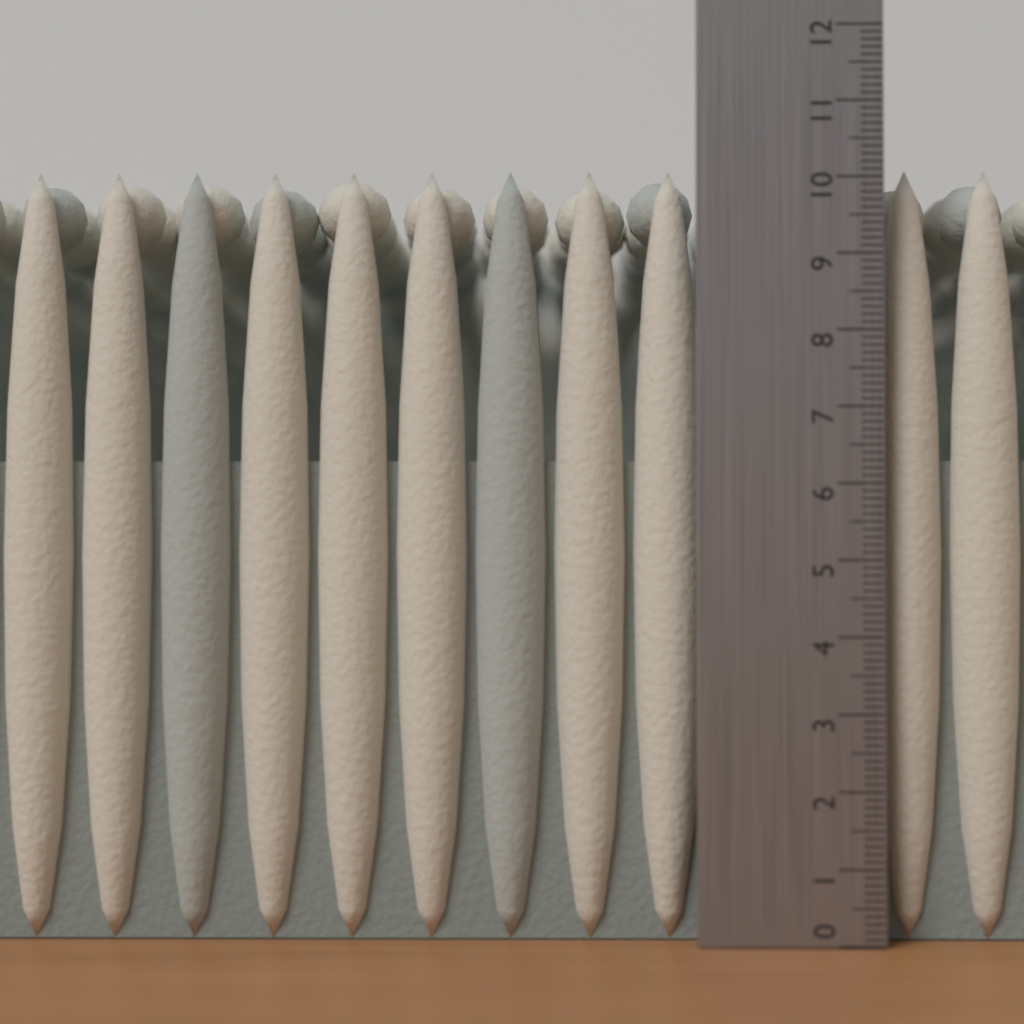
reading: 10.2 (no unit)
